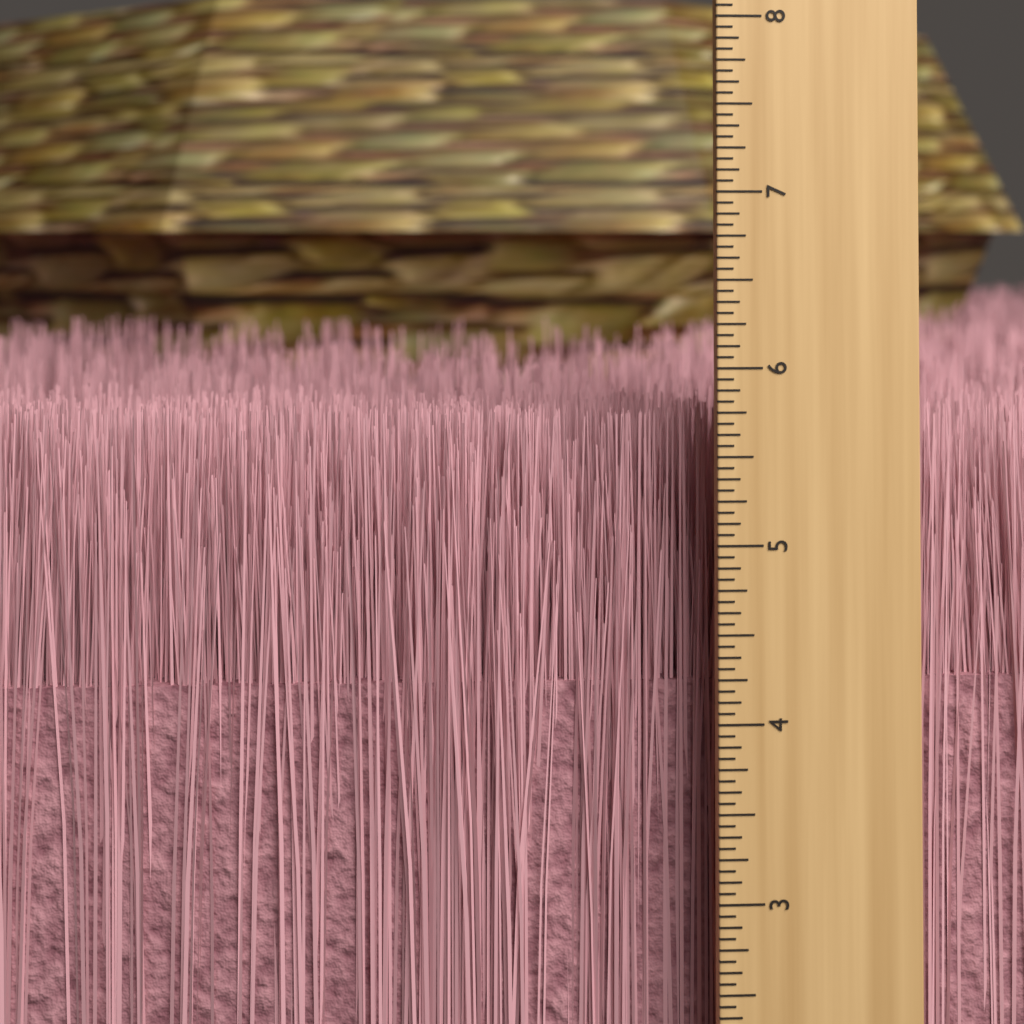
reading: 5.6875 inch
